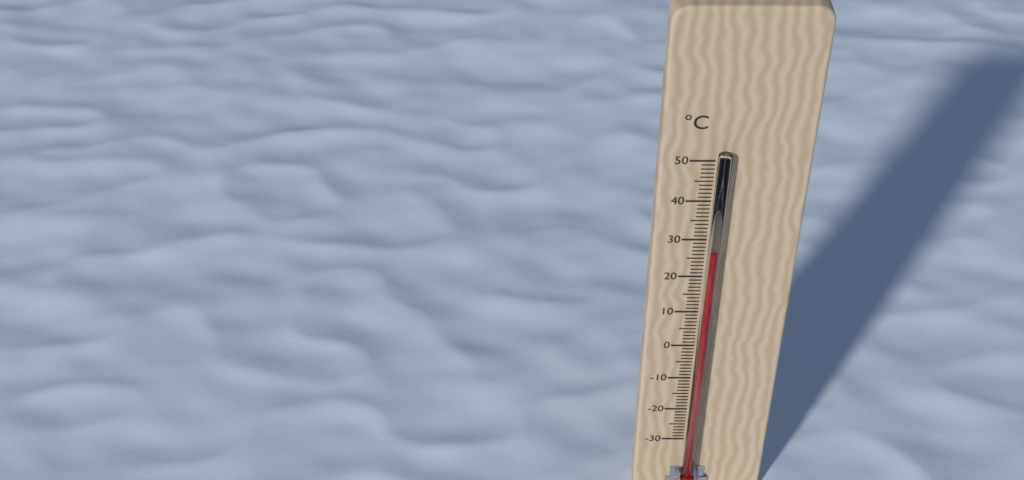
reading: 28 °C
